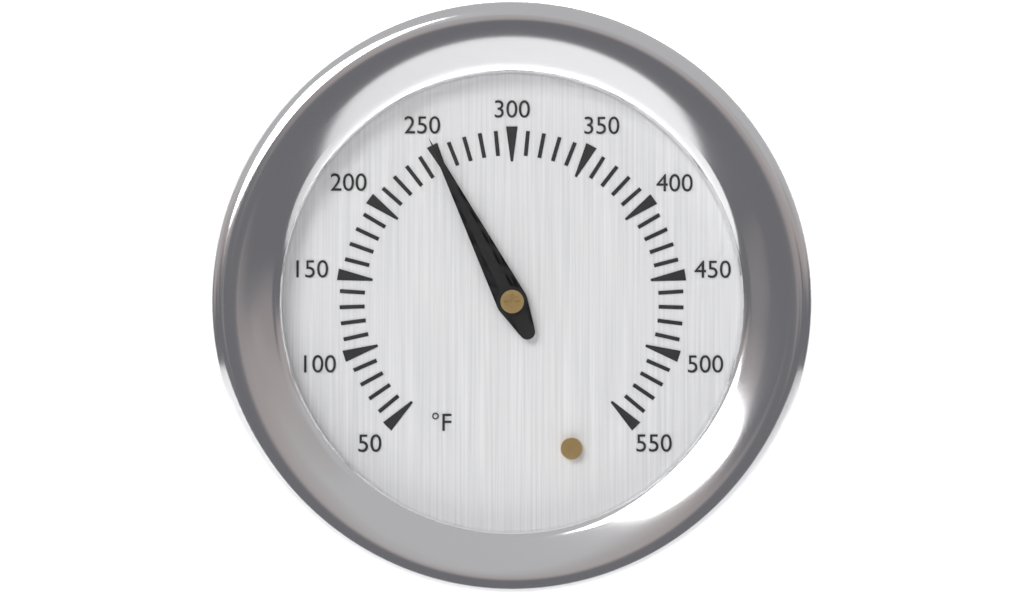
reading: 250 °F
